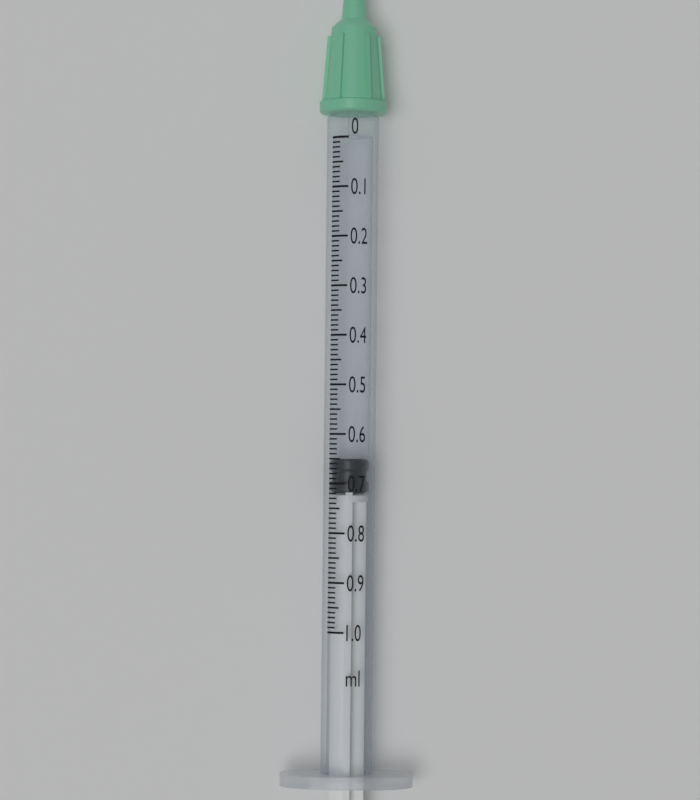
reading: 0.65 ml
